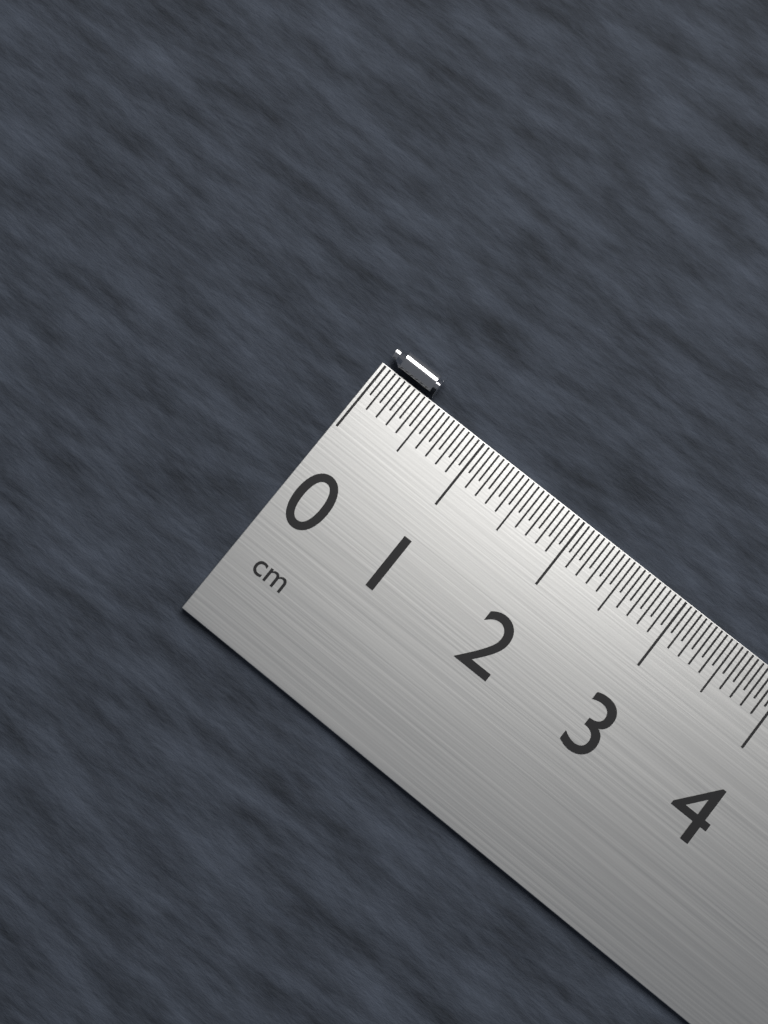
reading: 0.45 cm
